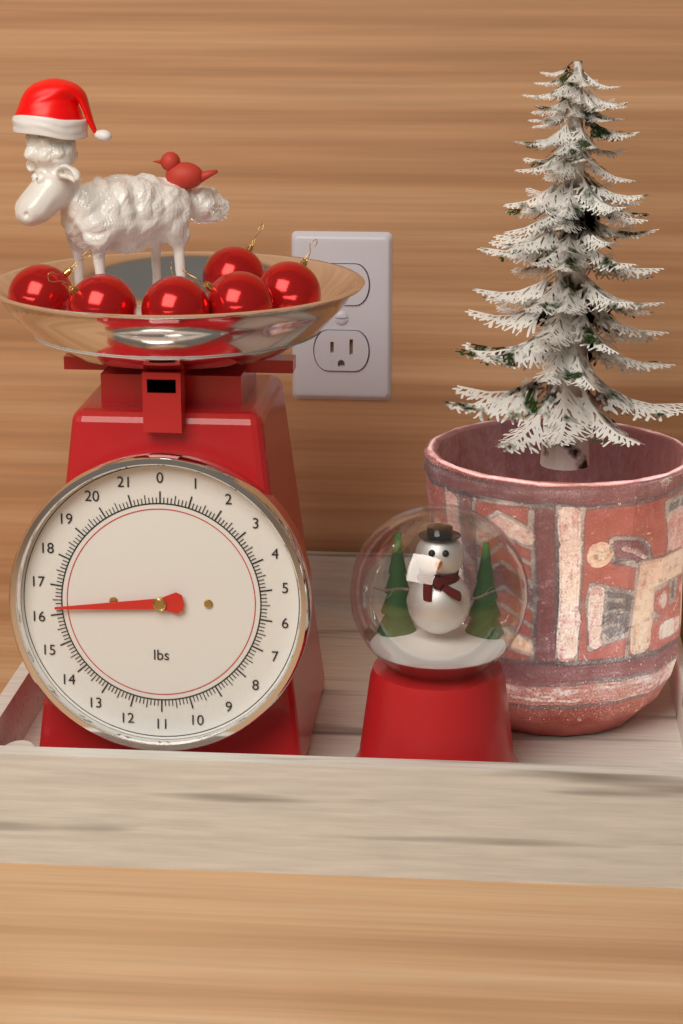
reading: 16.250 lbs
